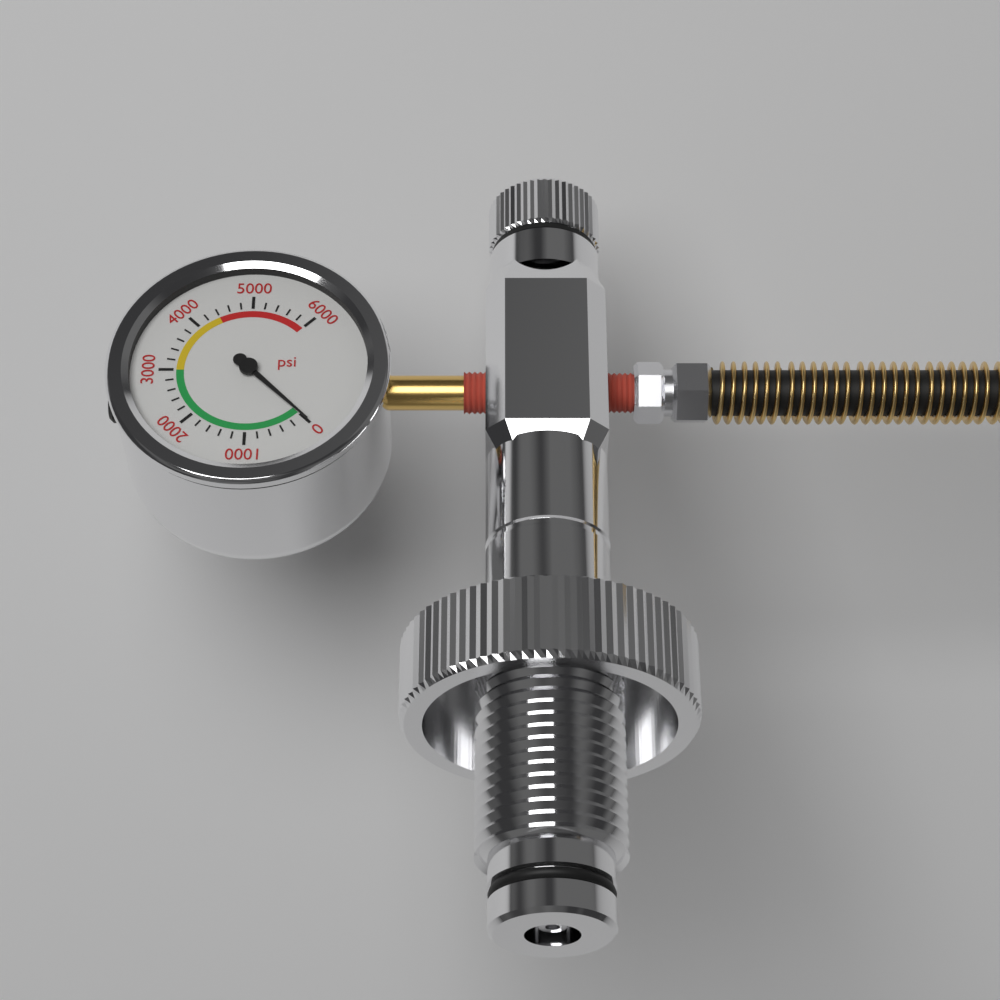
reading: 0 psi
